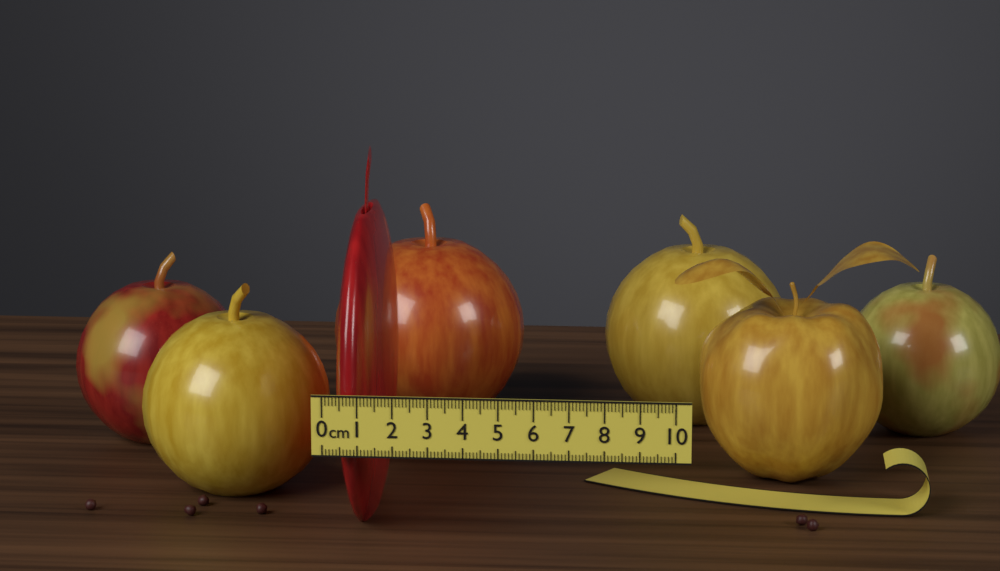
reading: 1.4 cm
